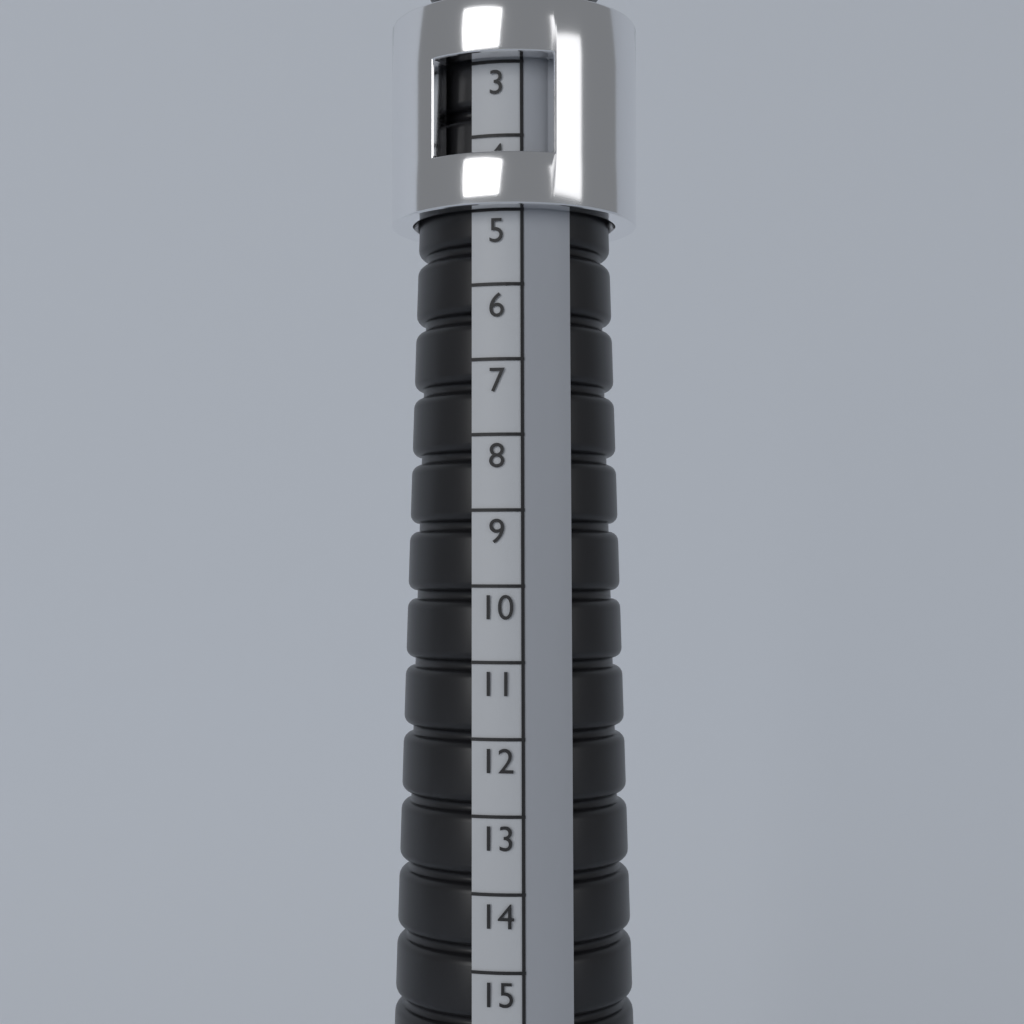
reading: 5 (no unit)
